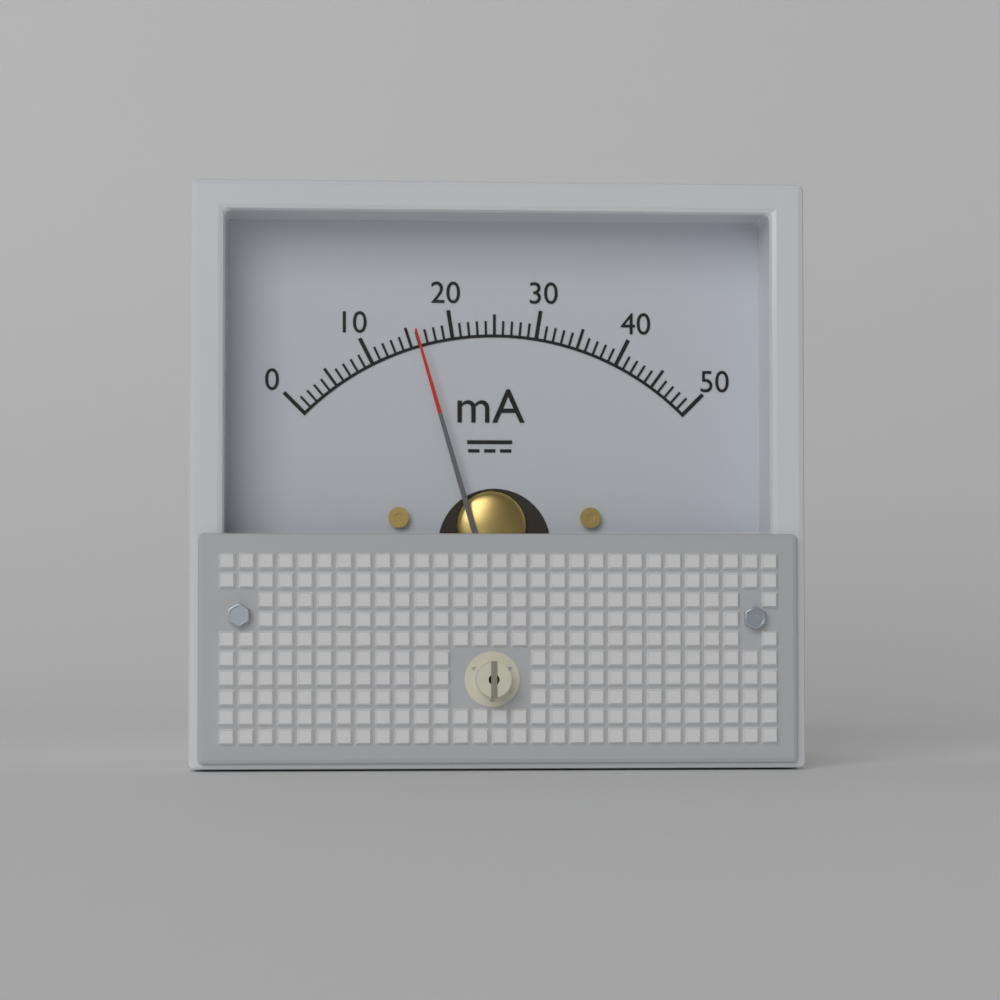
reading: 16 mA
